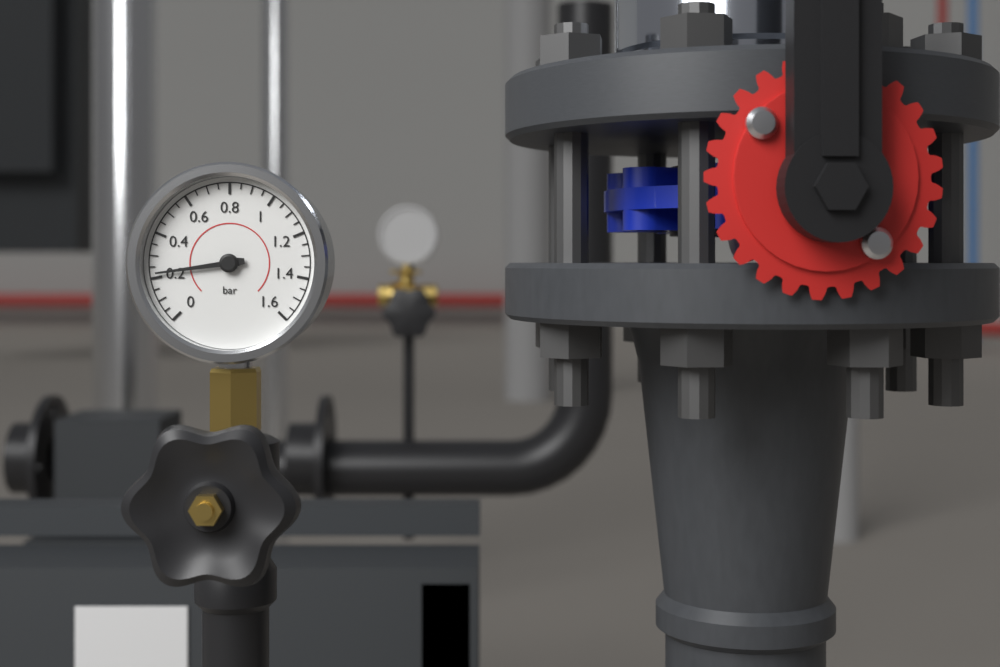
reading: 0.22 bar
